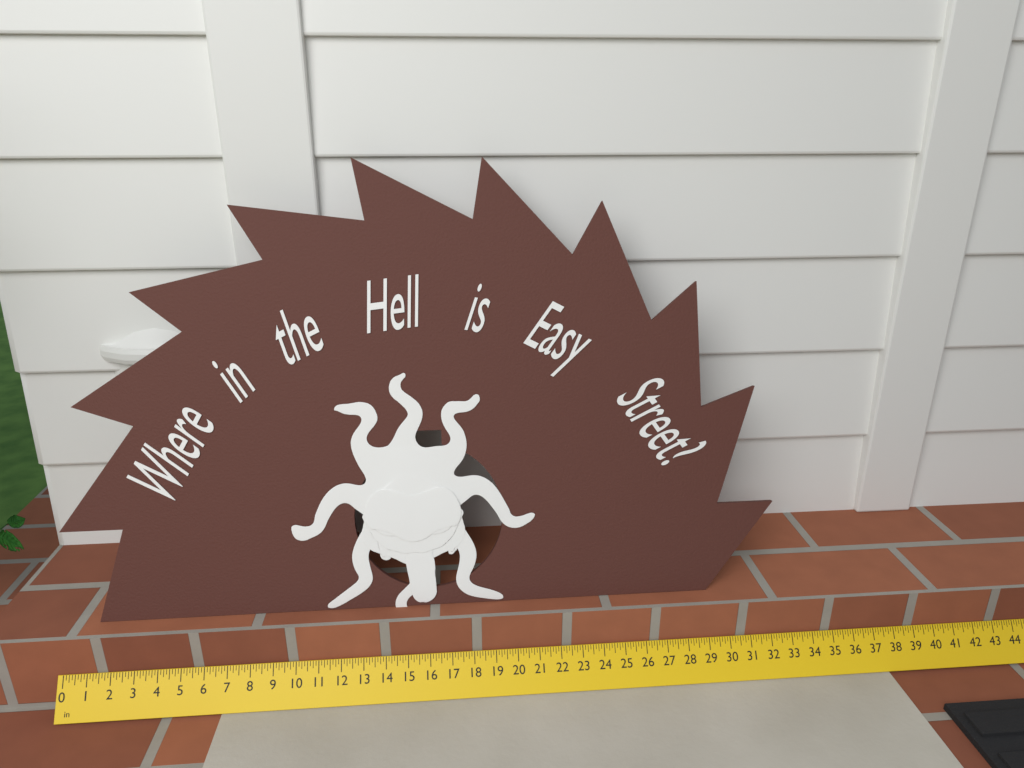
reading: 32.250 in
